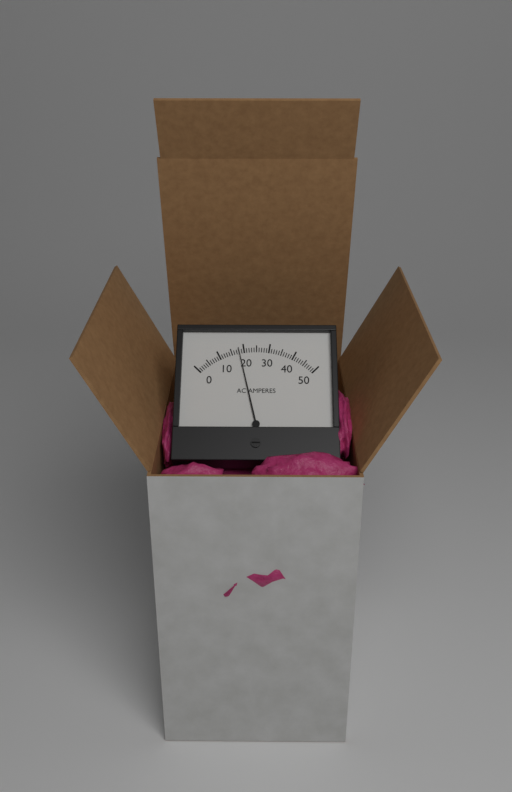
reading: 18 A
